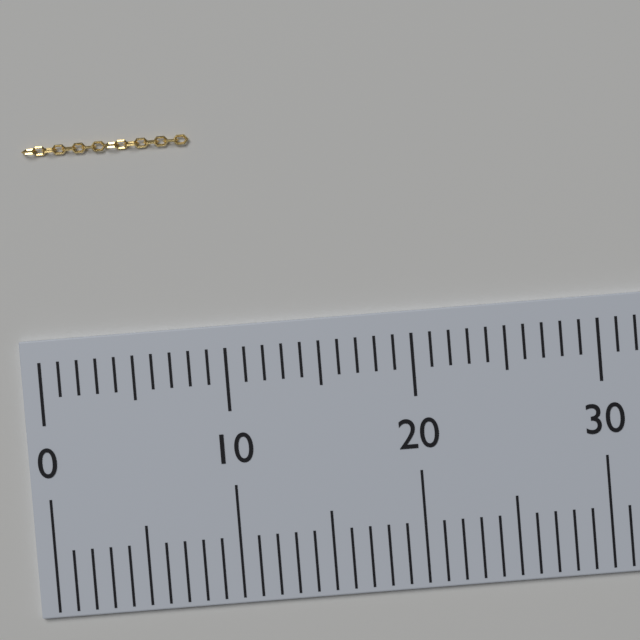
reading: 9 (no unit)
